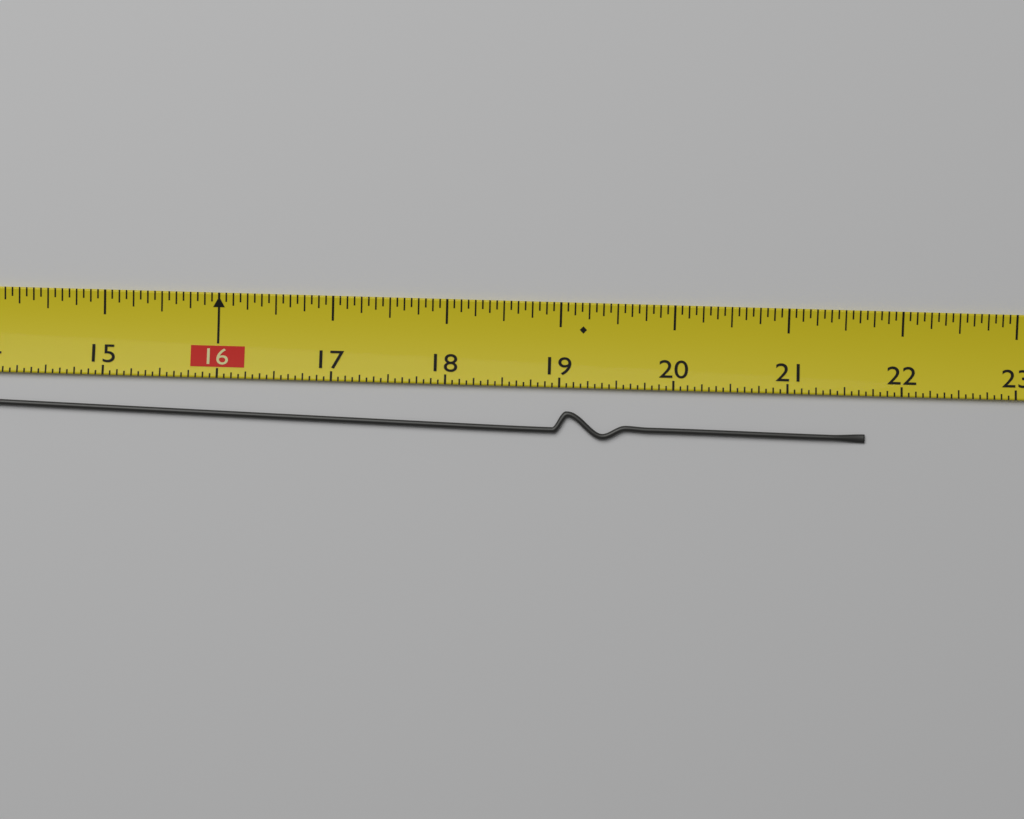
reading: 21.6875 (no unit)
